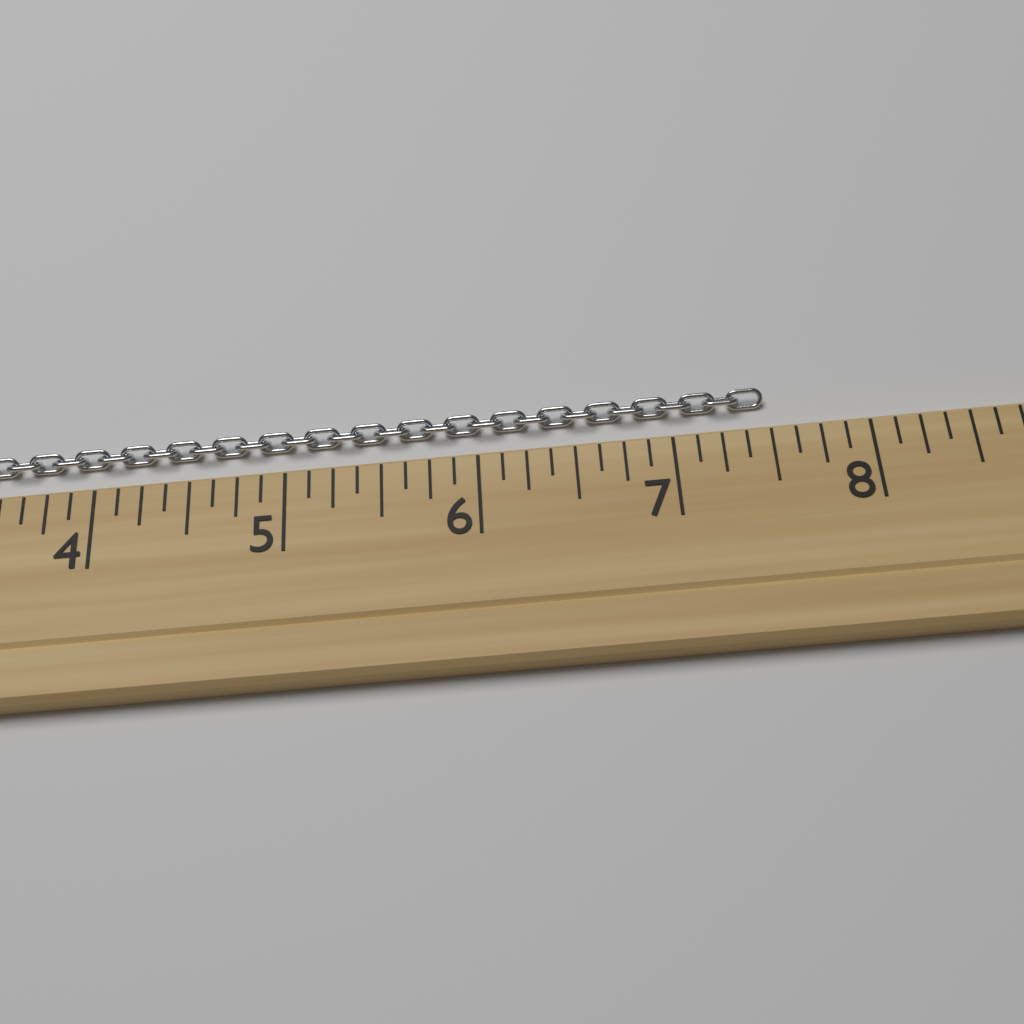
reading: 7.500 (no unit)
